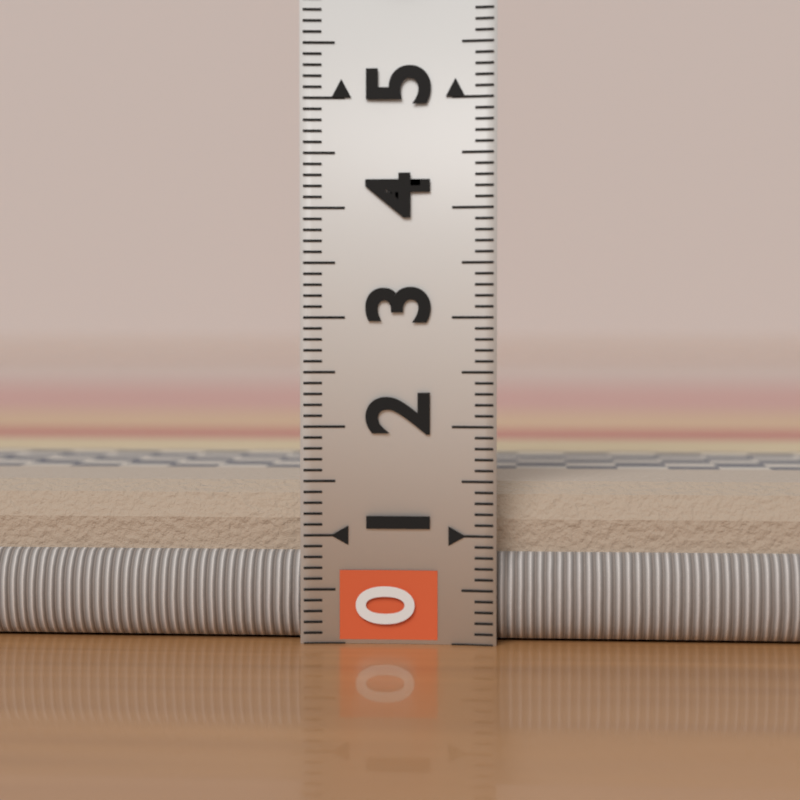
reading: 1.5 (no unit)
